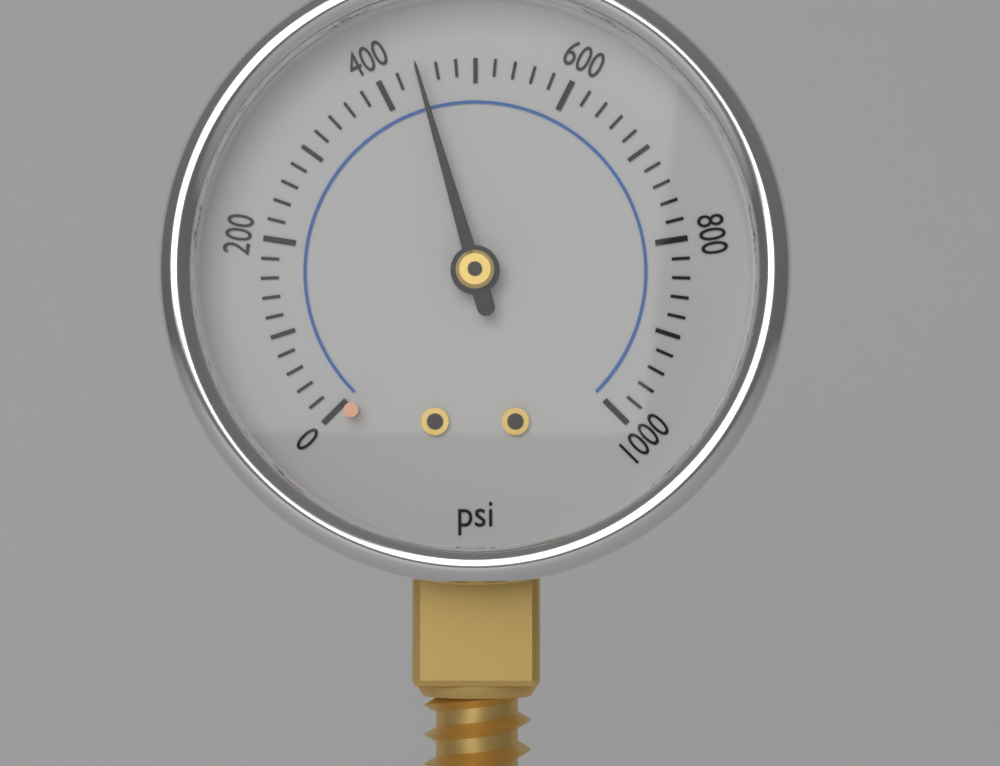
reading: 440 psi
